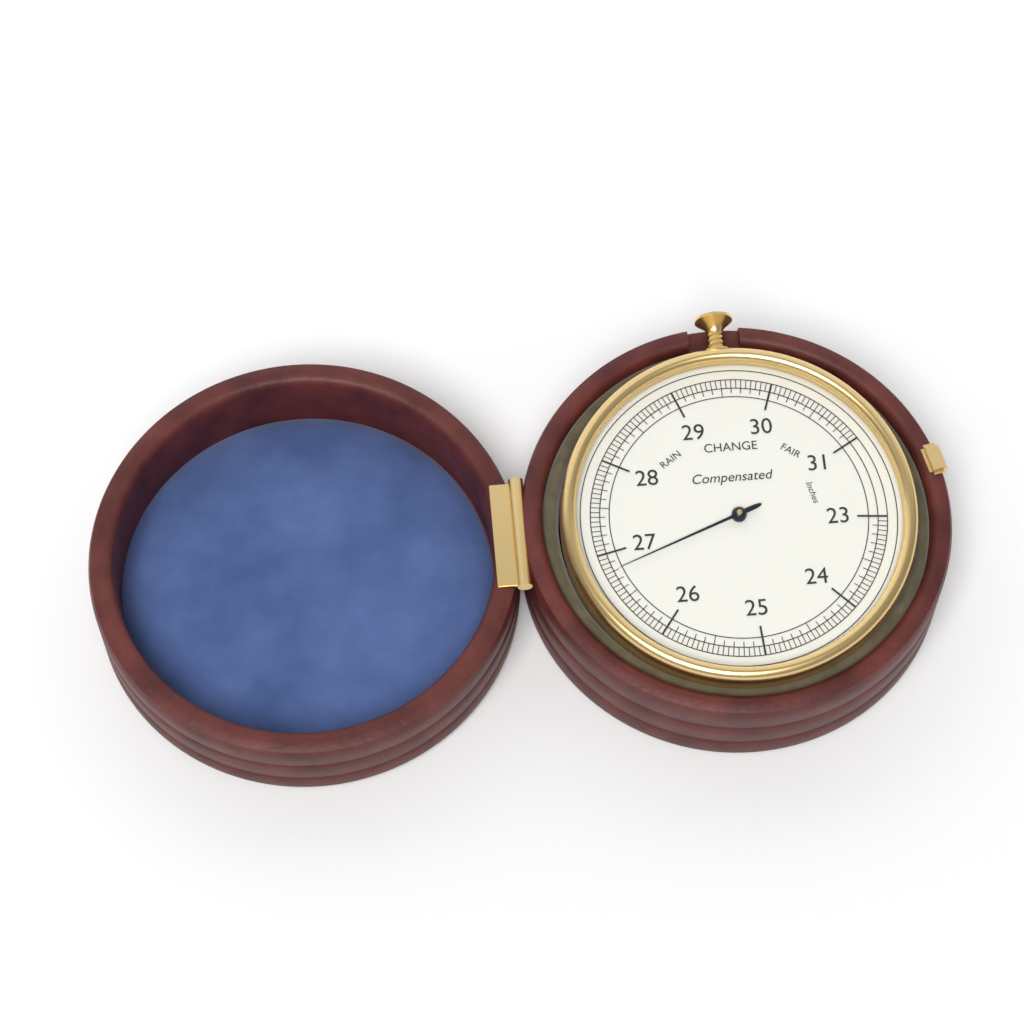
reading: 26.80 inches
